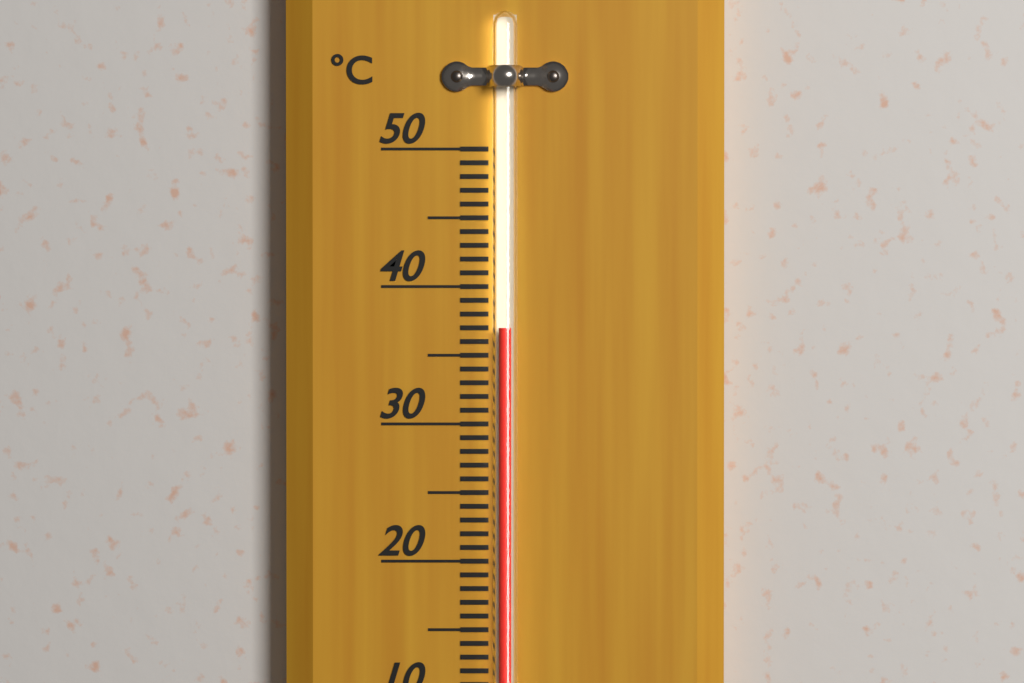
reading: 37 °C
